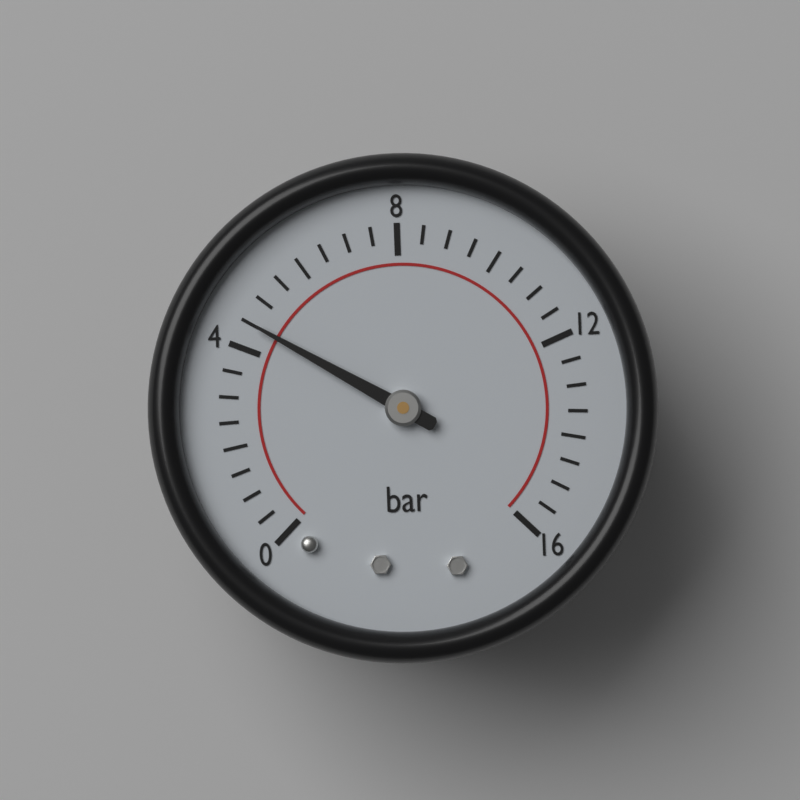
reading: 4.5 bar
